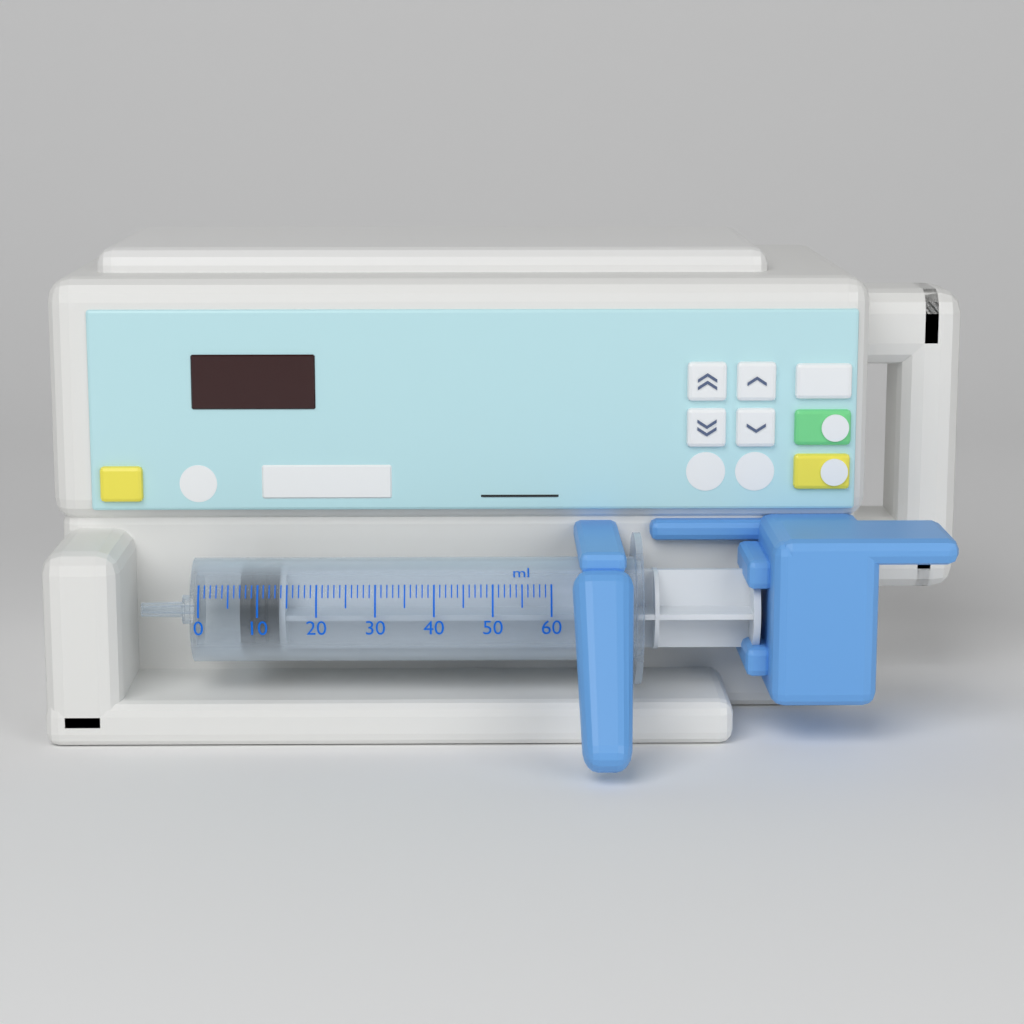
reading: 7 ml
